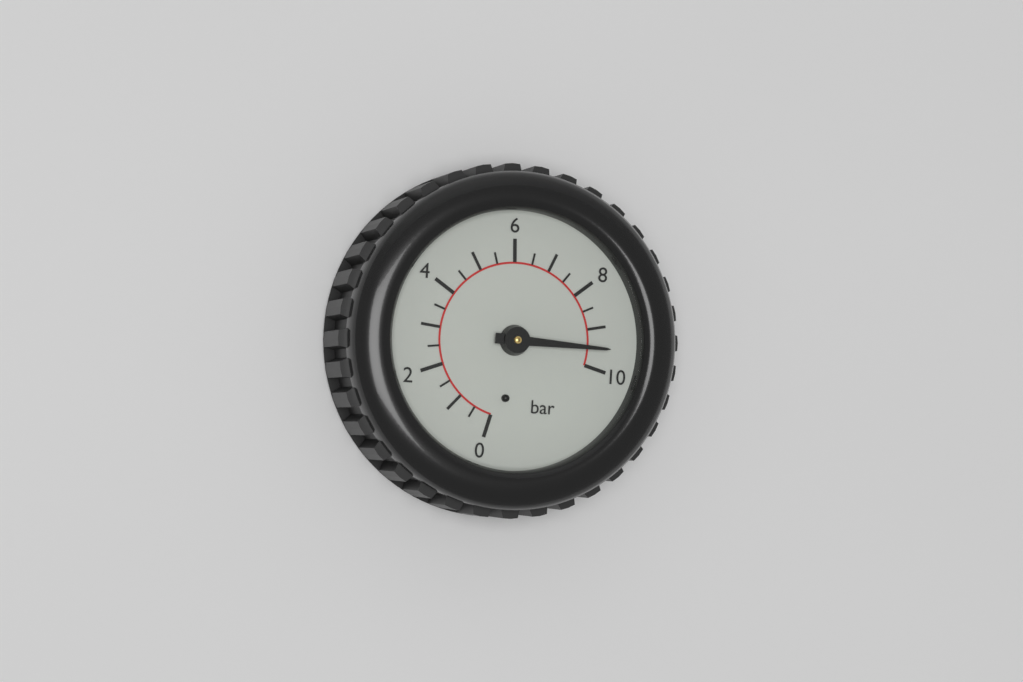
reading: 9.5 bar
